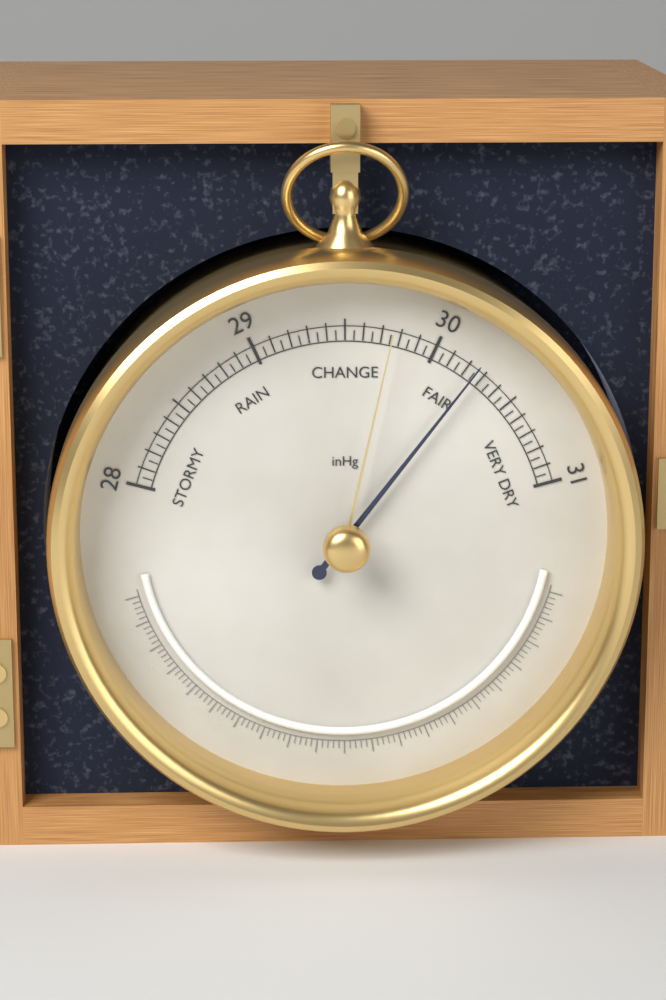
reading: 30.25 inHg
